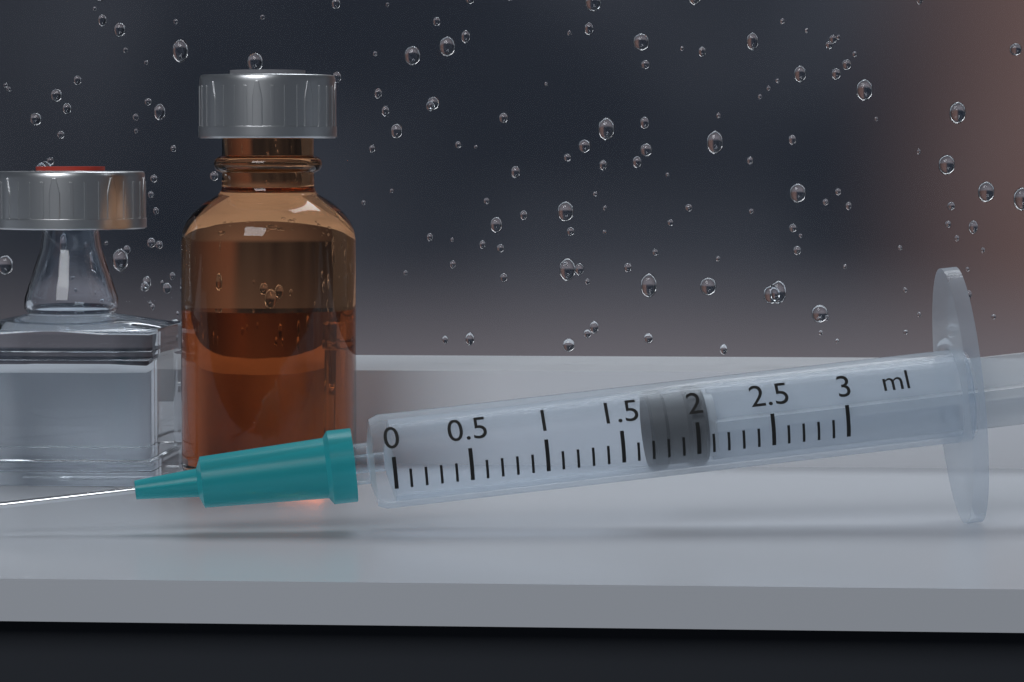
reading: 1.7 ml
